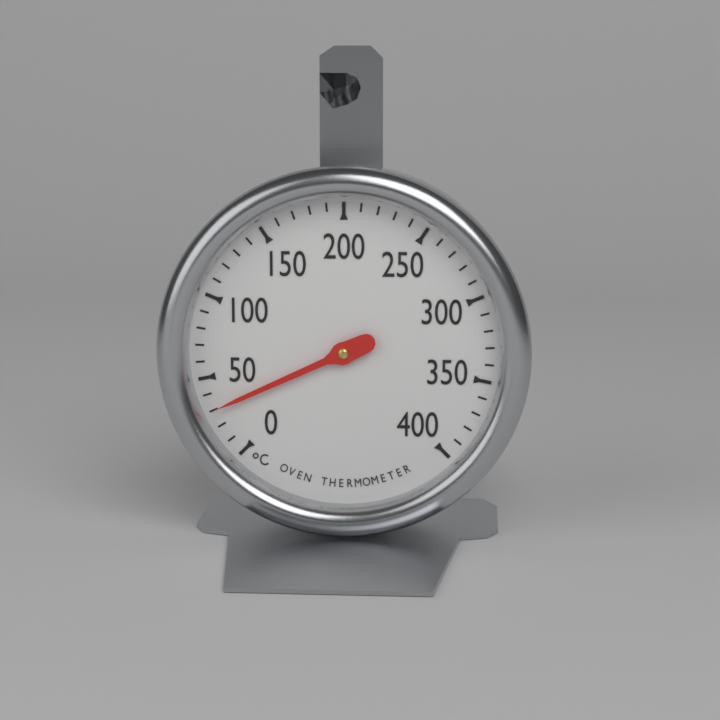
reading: 30 °C
